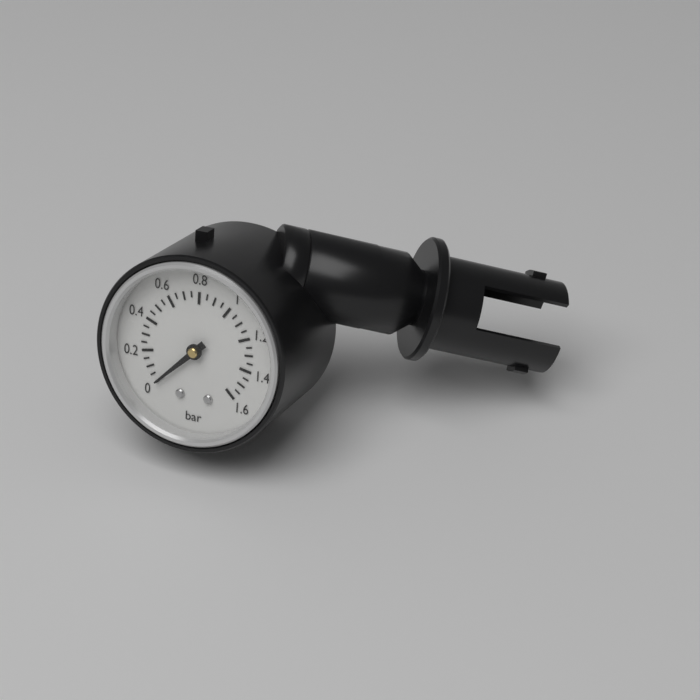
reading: 0.00 bar
